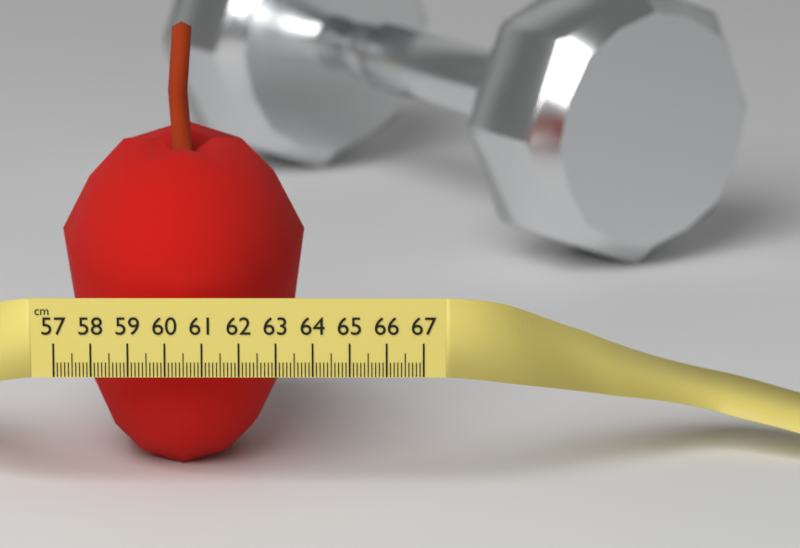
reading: 63.7 cm
